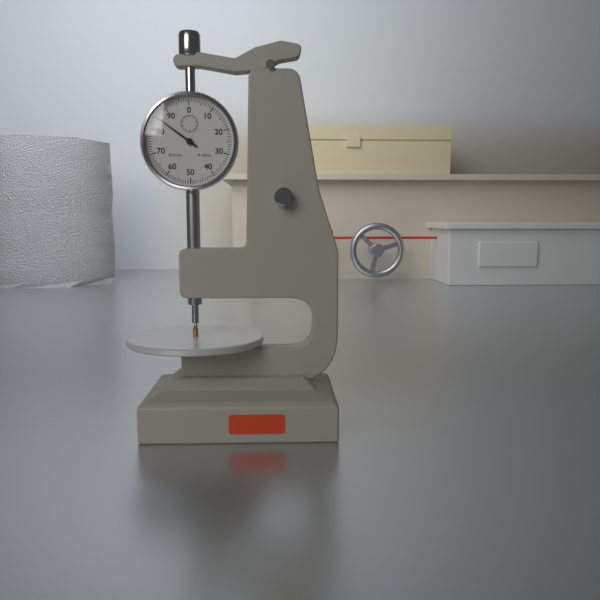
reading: 0.85 mm
